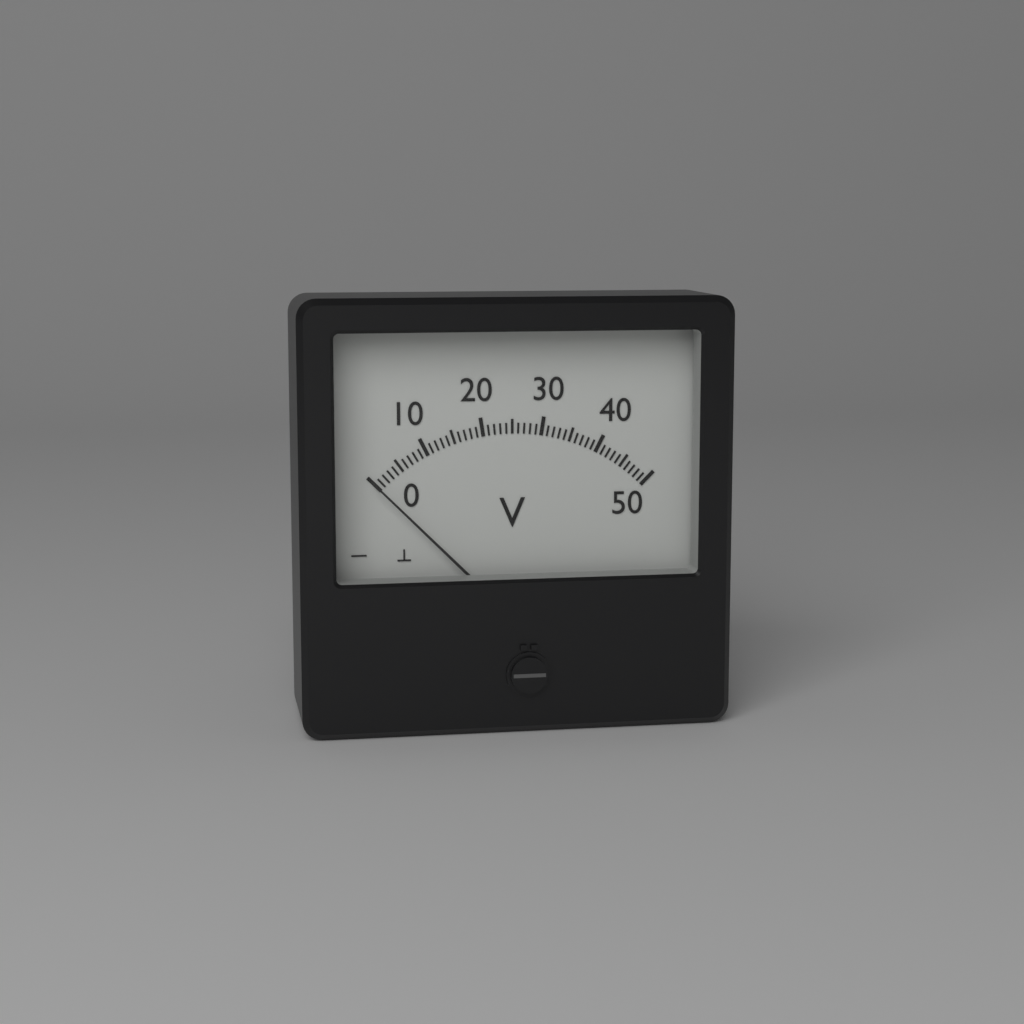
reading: 0 V
